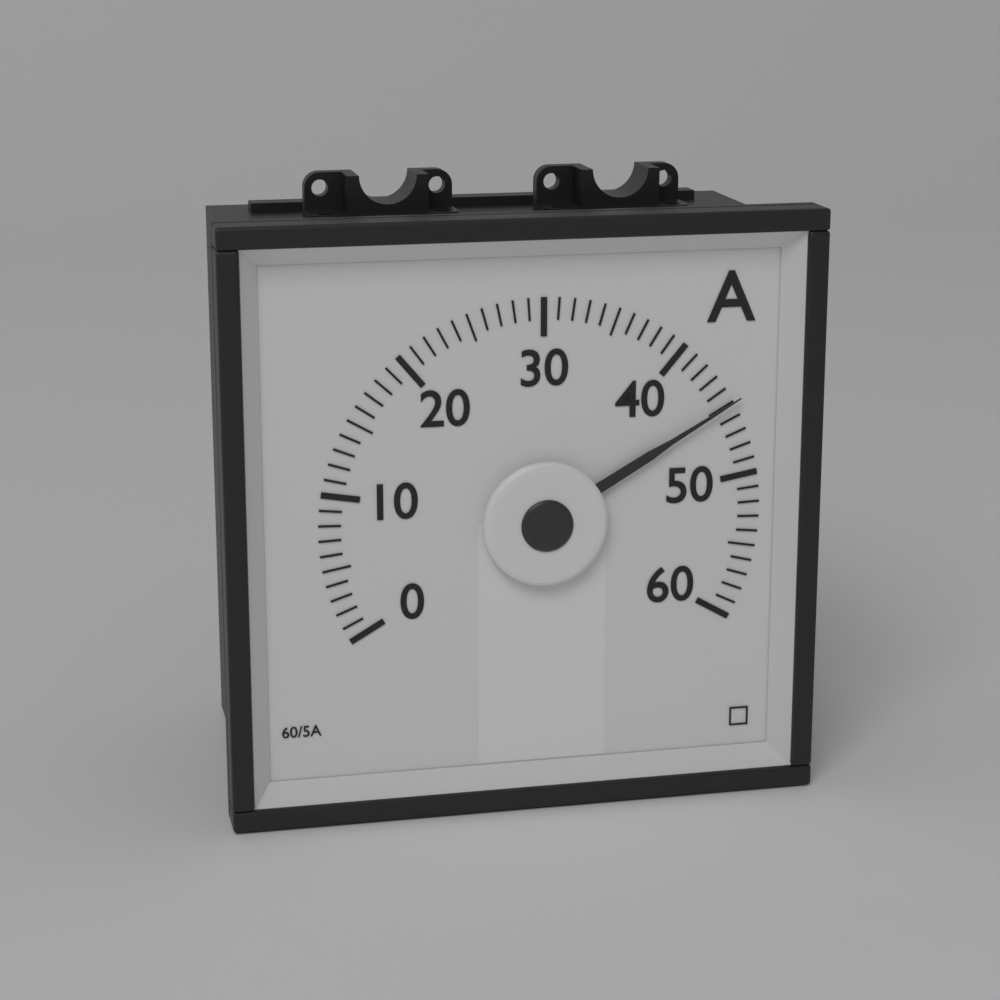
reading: 45 A
